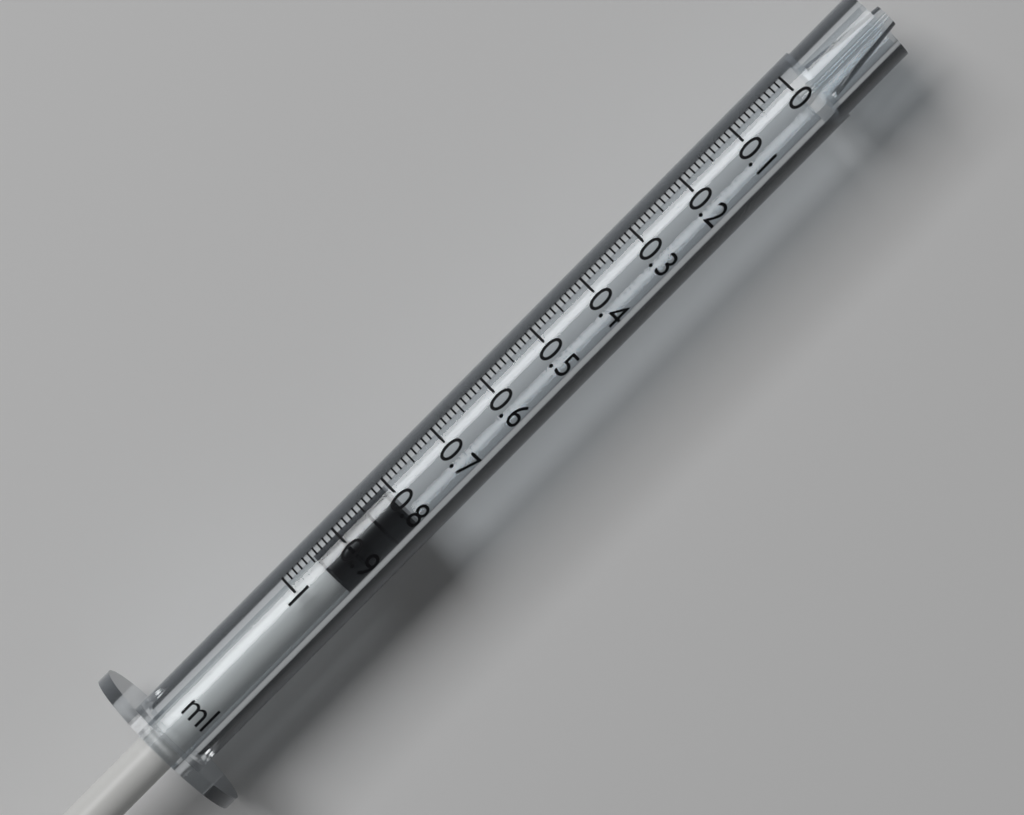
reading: 0.81 ml
